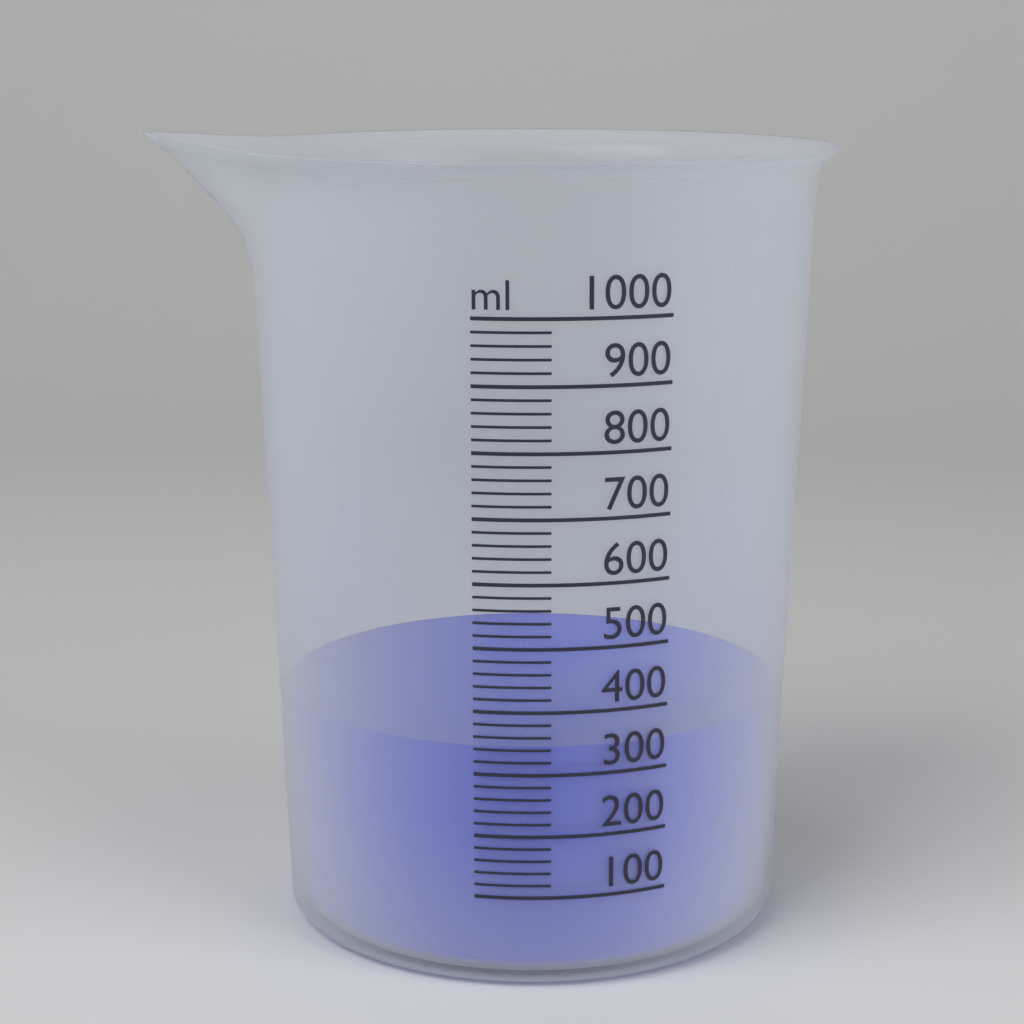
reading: 340 ml
